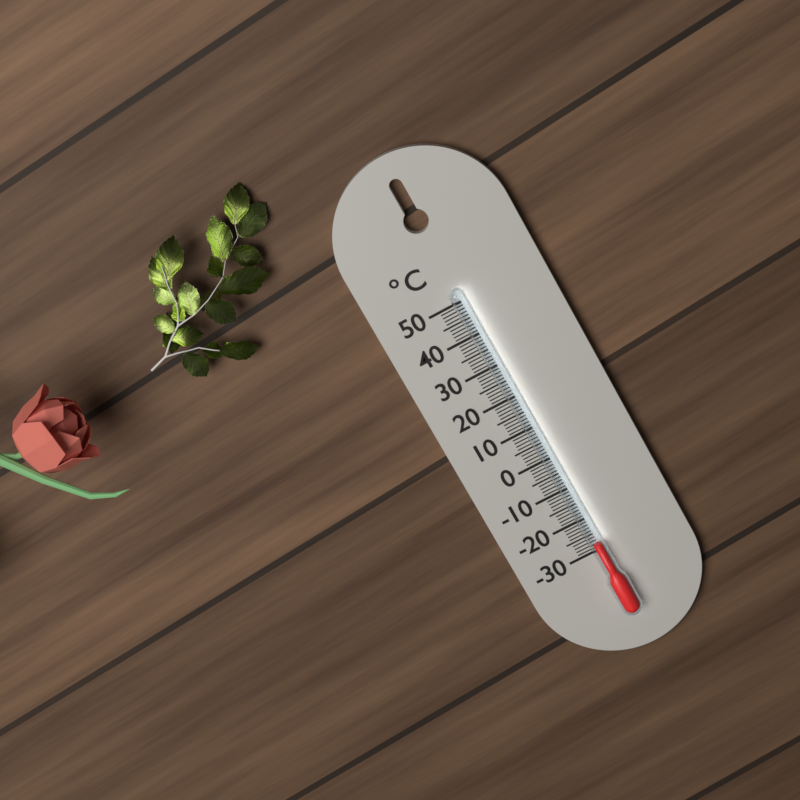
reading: -27 °C
